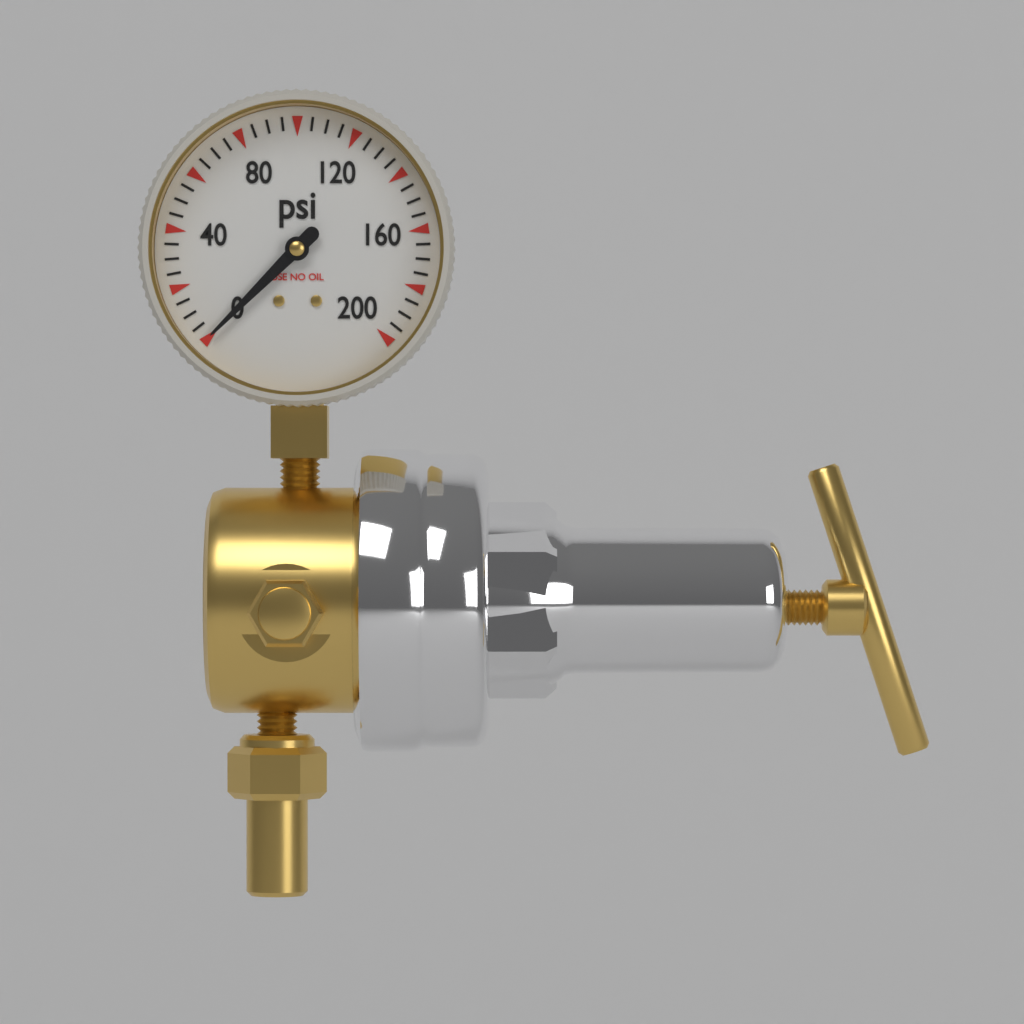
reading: 0 psi
